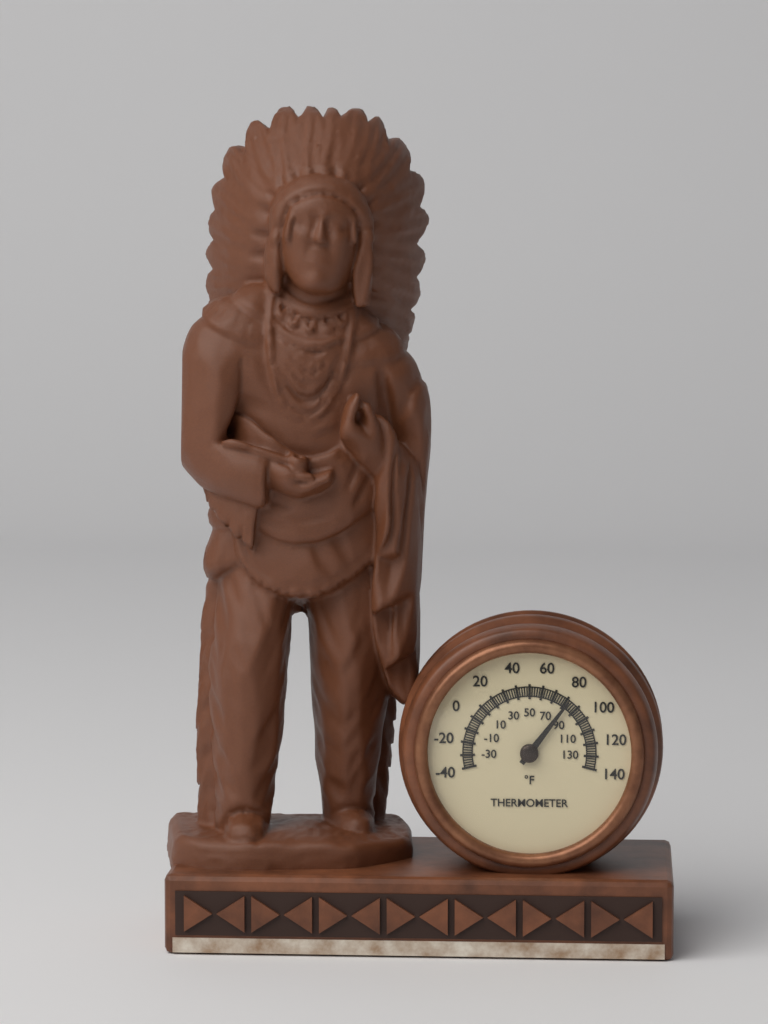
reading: 82 °F
